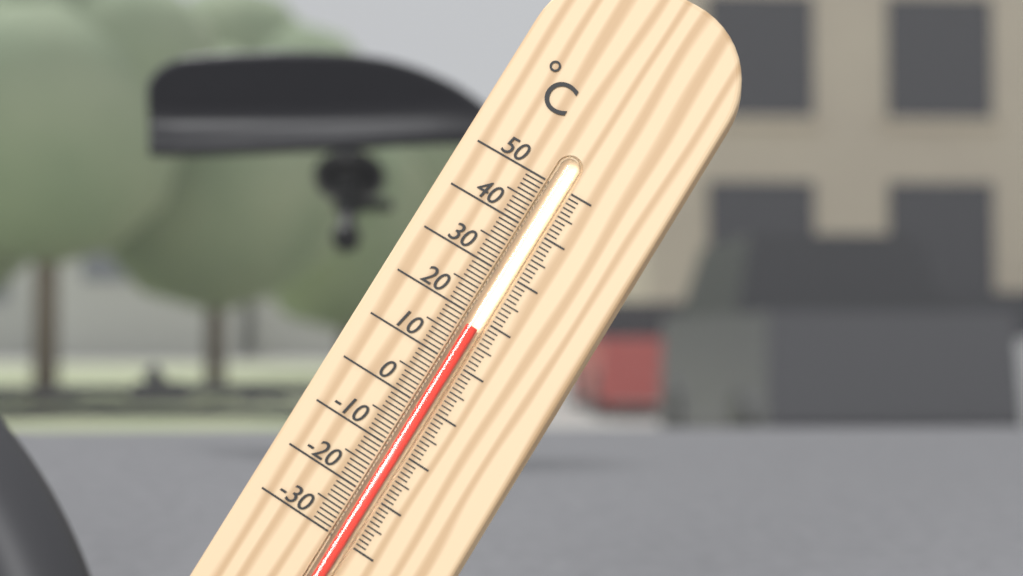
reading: 18 °C
